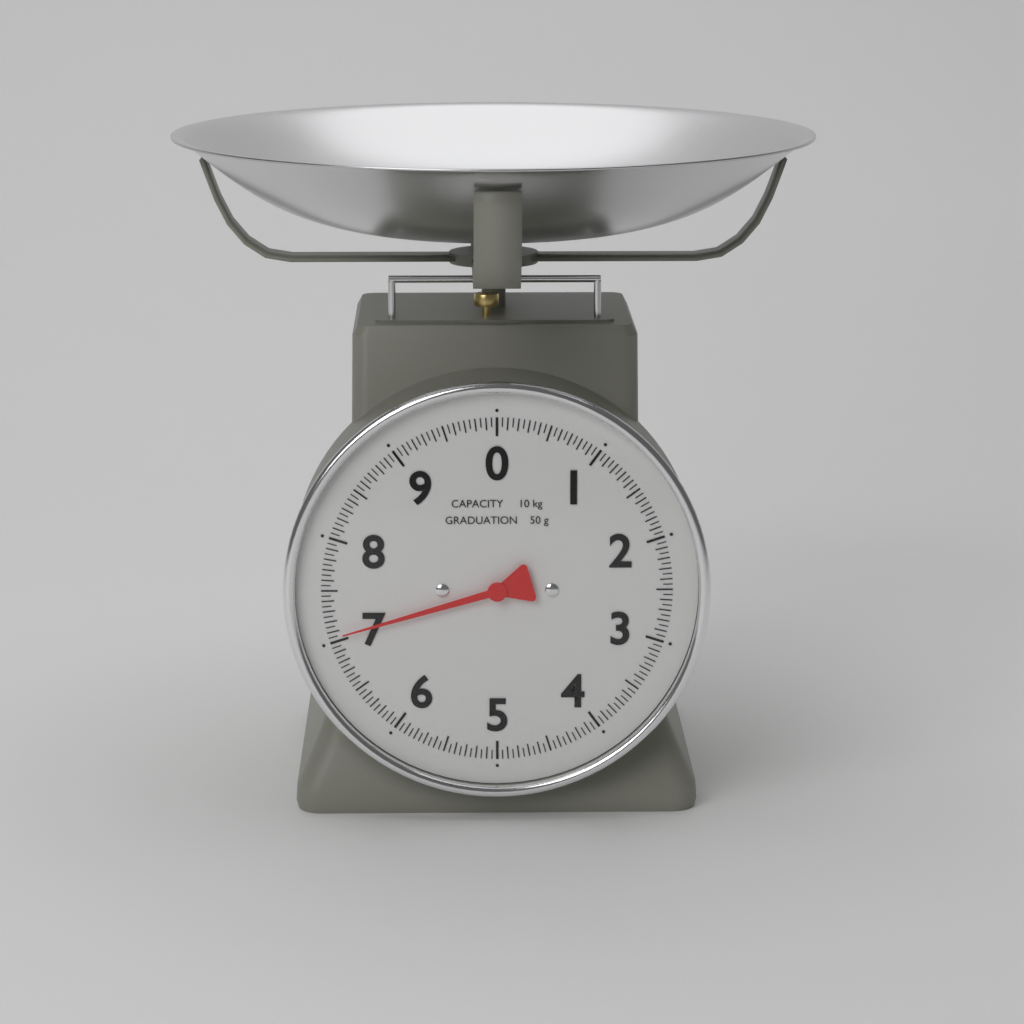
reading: 7.05 kg
